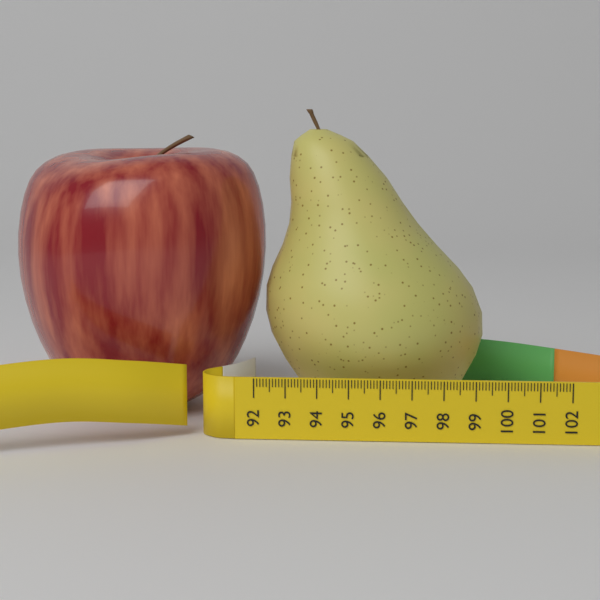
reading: 99.4 (no unit)
